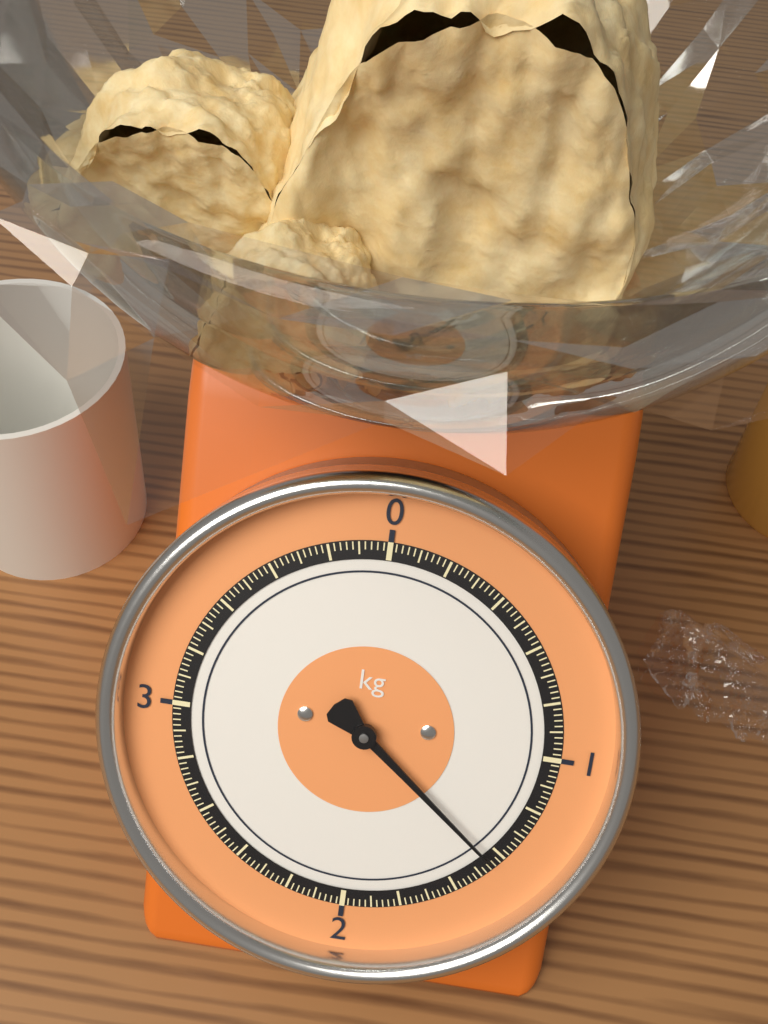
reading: 1.44 kg
